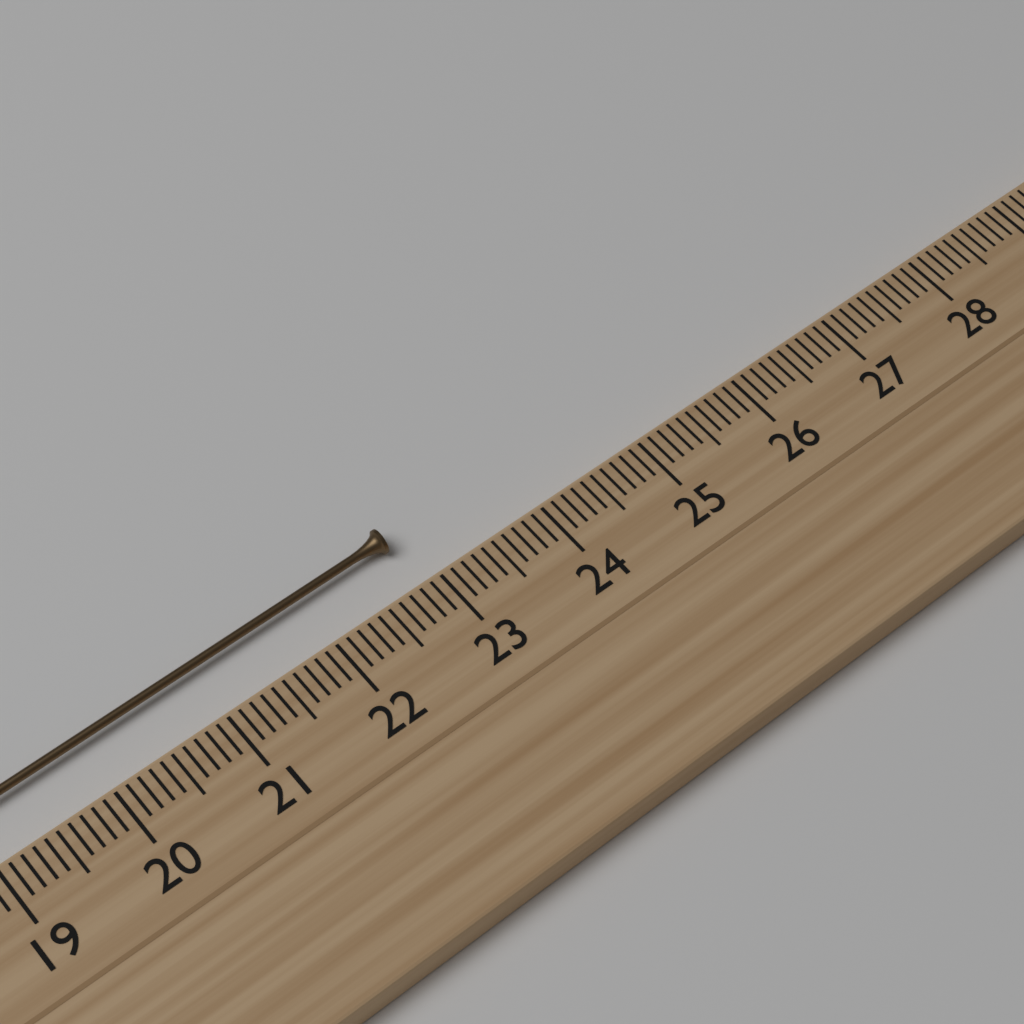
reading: 22.9 cm
